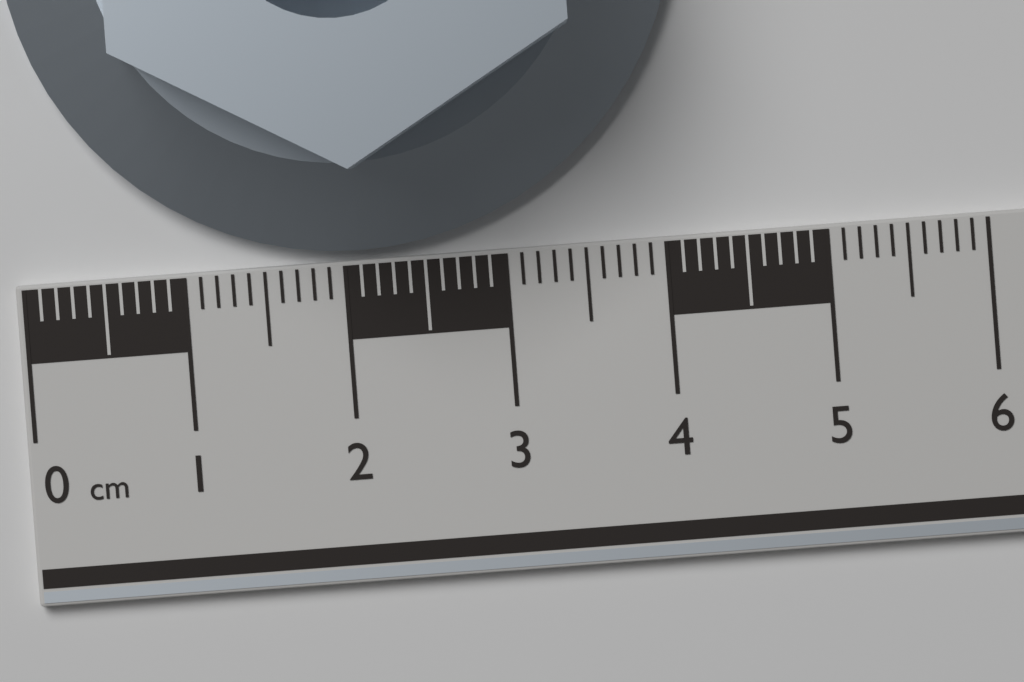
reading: 4.2 cm
